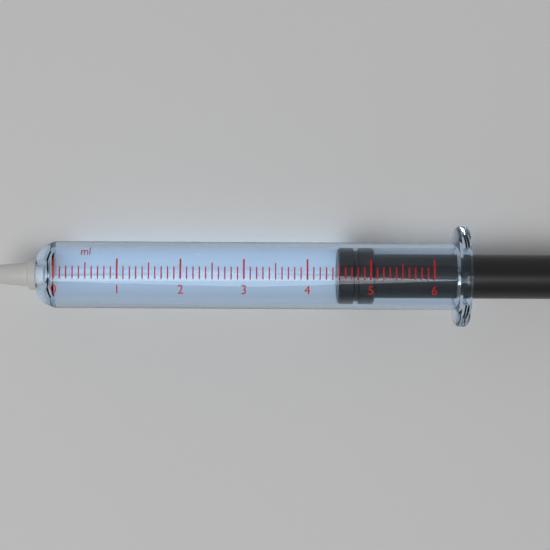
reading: 4.5 ml
